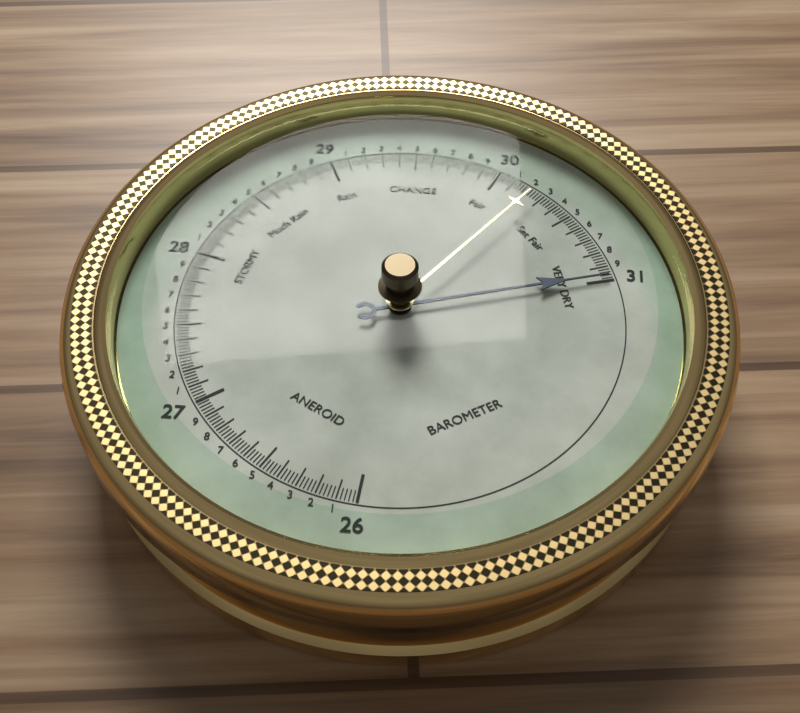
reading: 30.98 (no unit)
